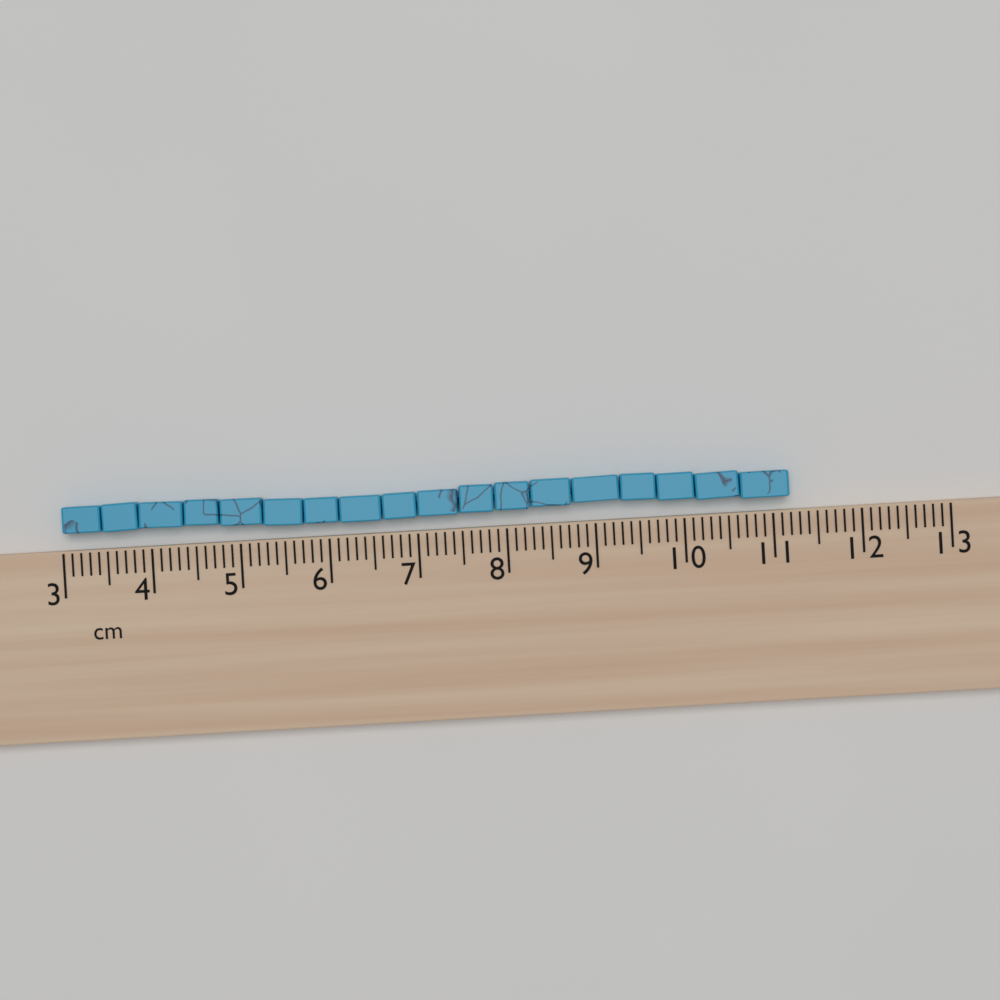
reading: 11.2 cm
